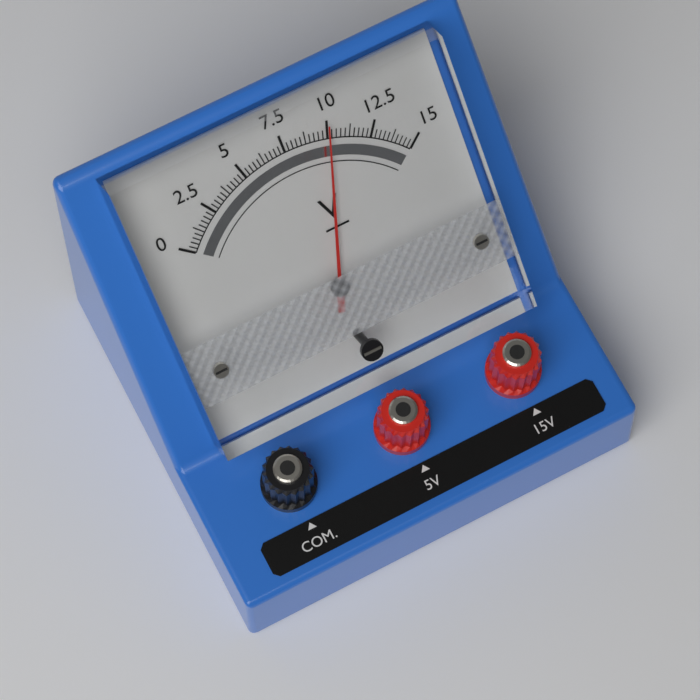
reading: 10.00 V
